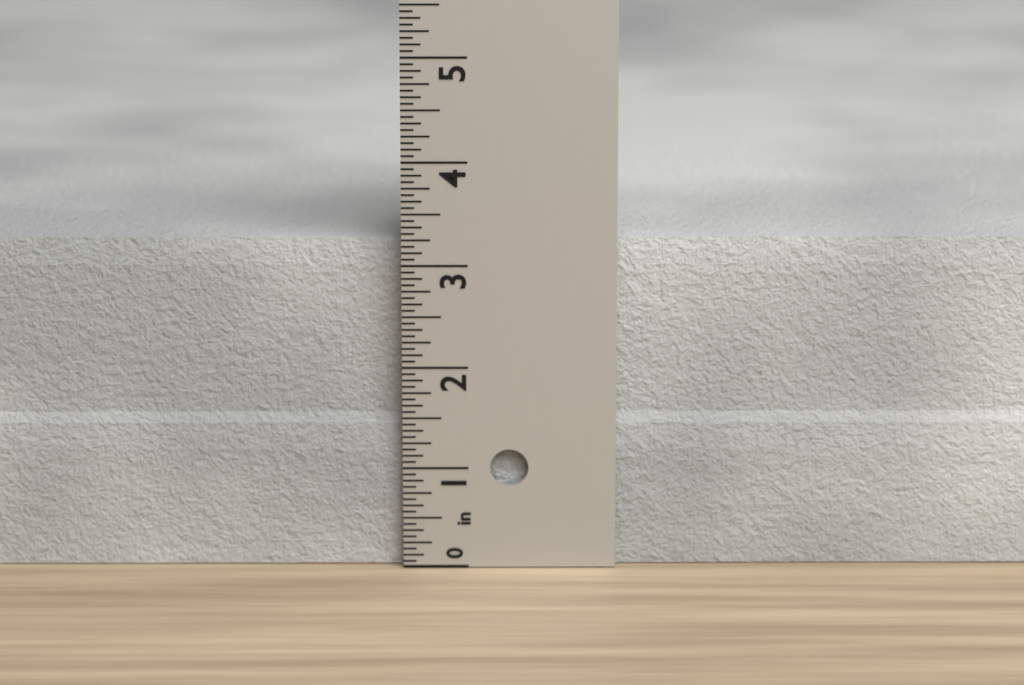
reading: 3.1875 in
